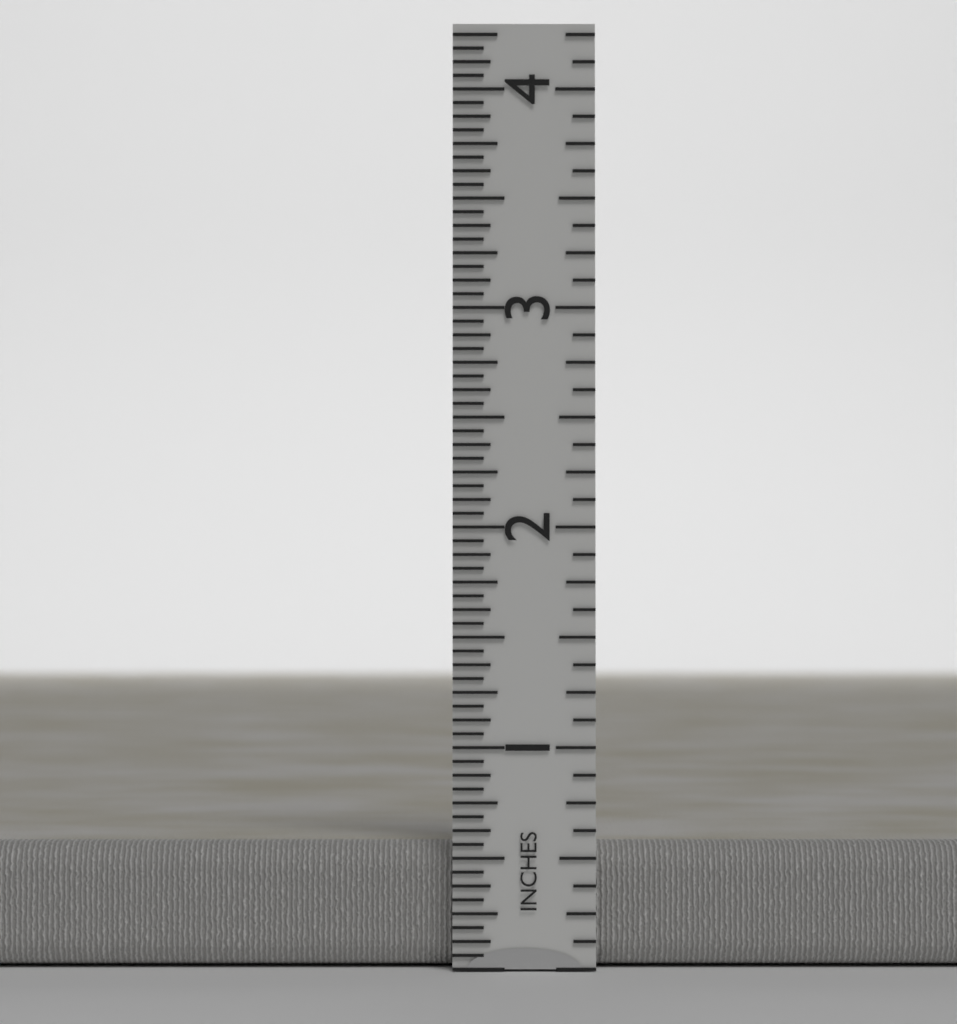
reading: 0.5625 in
